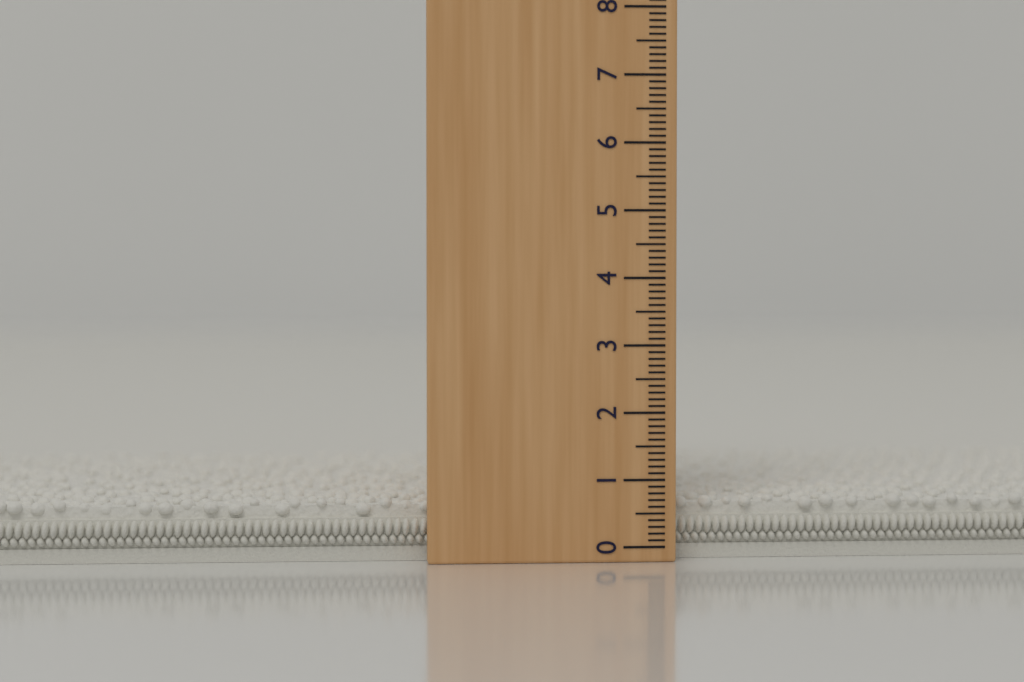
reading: 0.7 (no unit)
